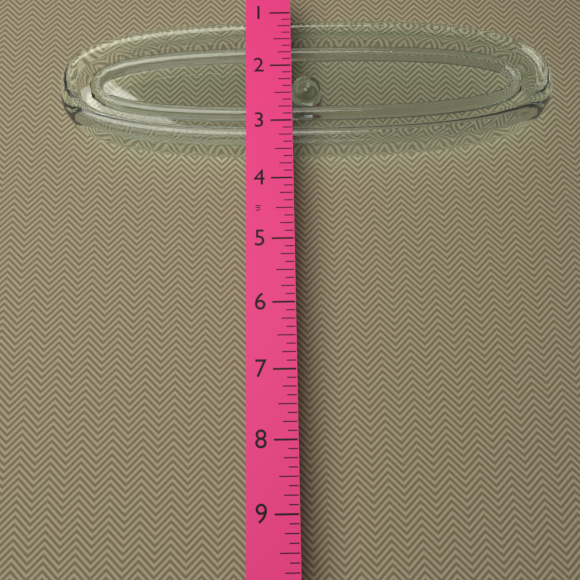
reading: 3.375 in
